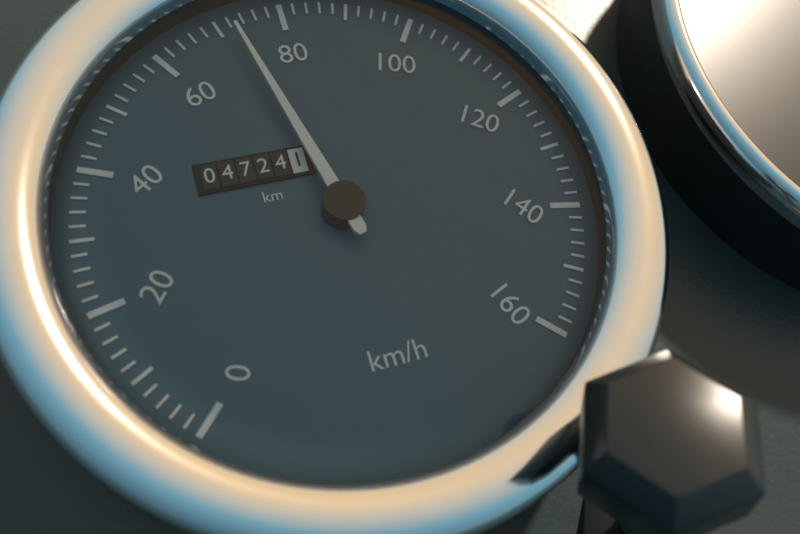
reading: 72 km/h
